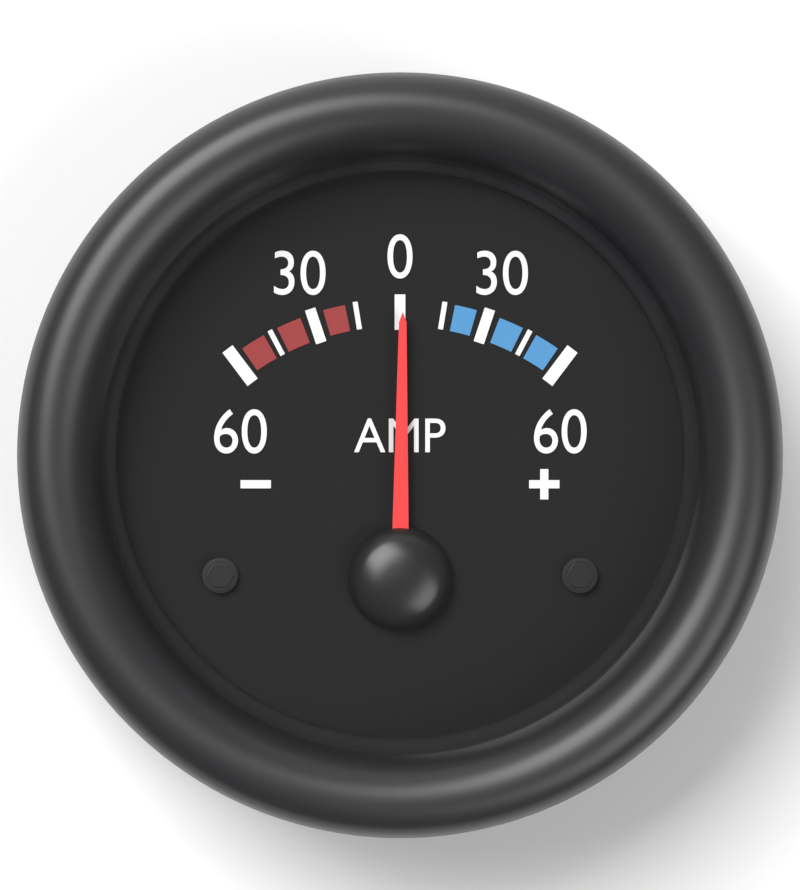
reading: 1 A
